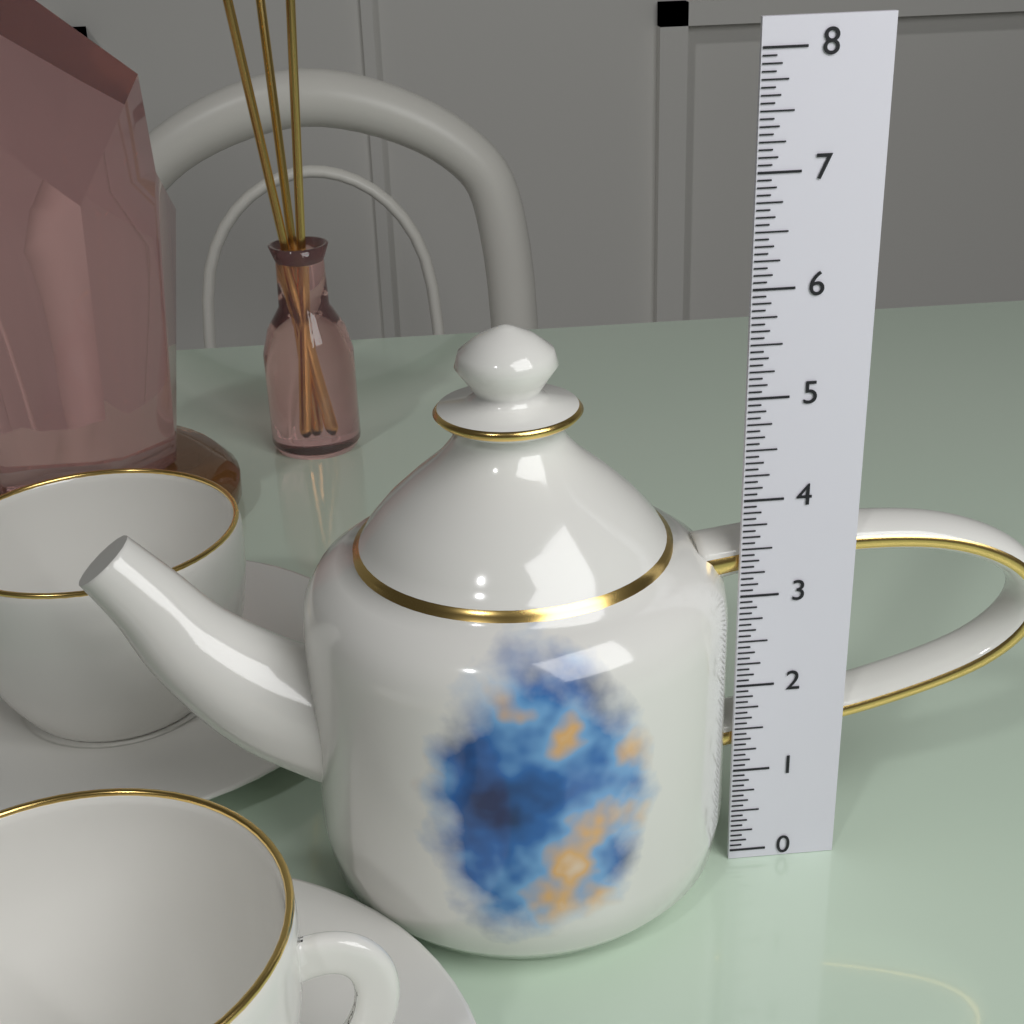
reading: 5.6875 (no unit)
